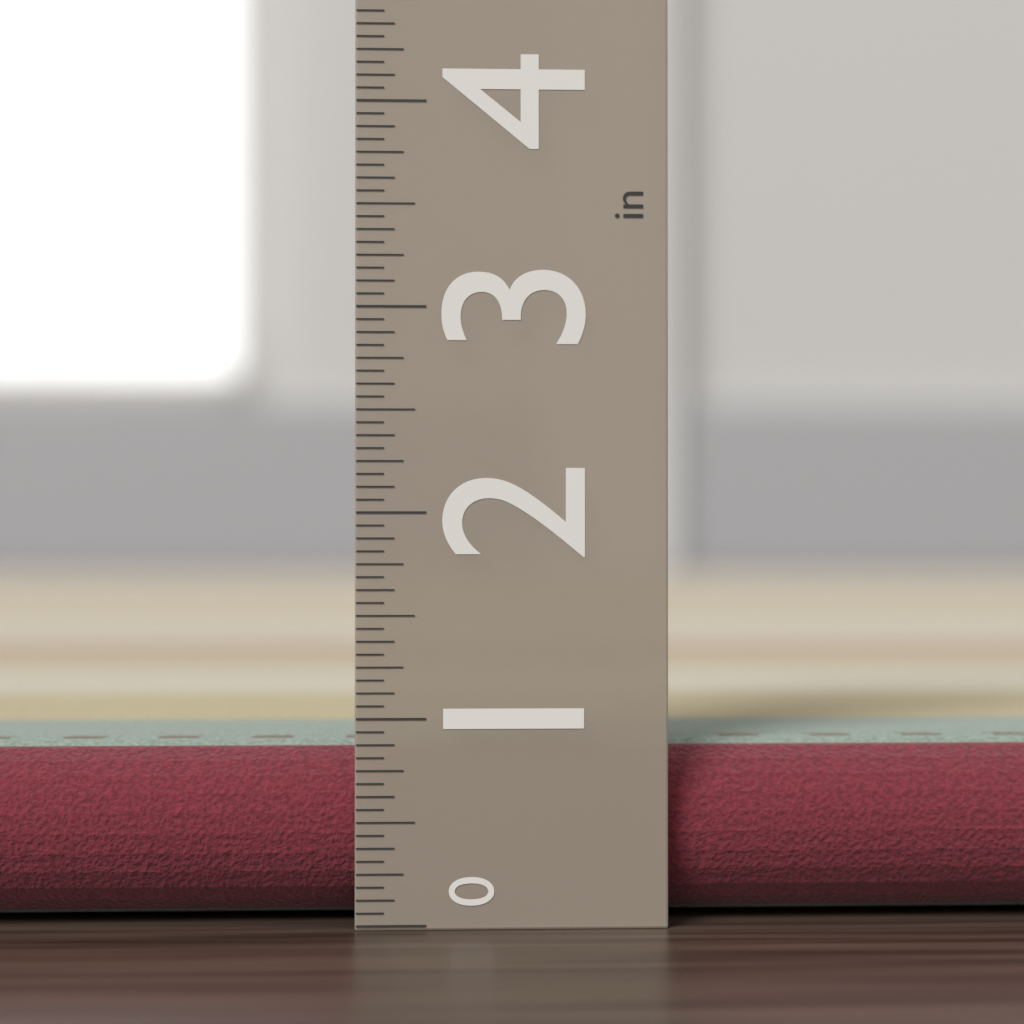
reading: 0.8750 in
